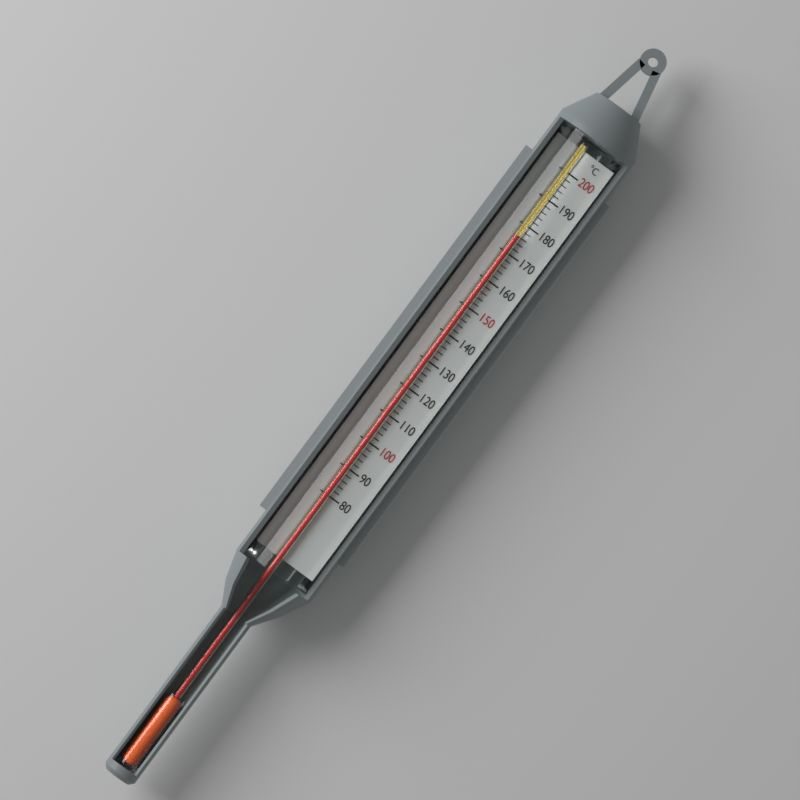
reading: 176 °C
